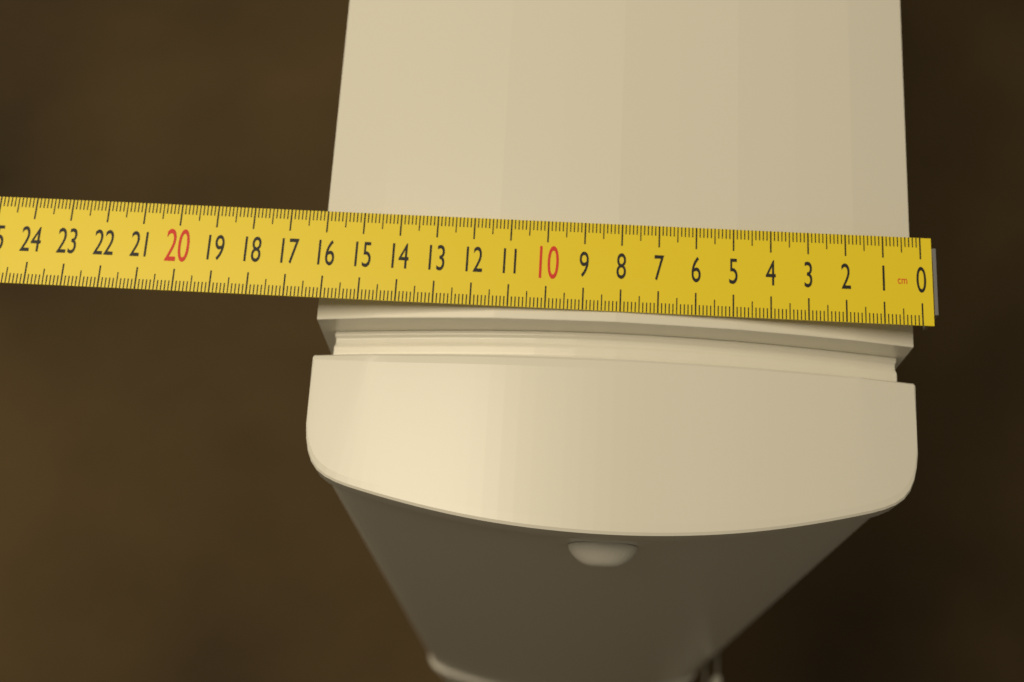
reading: 16.2 cm
